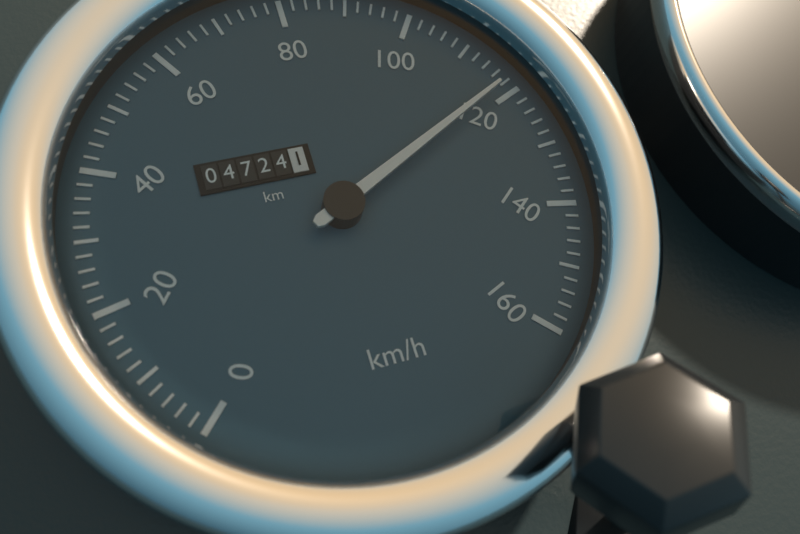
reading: 118 km/h
